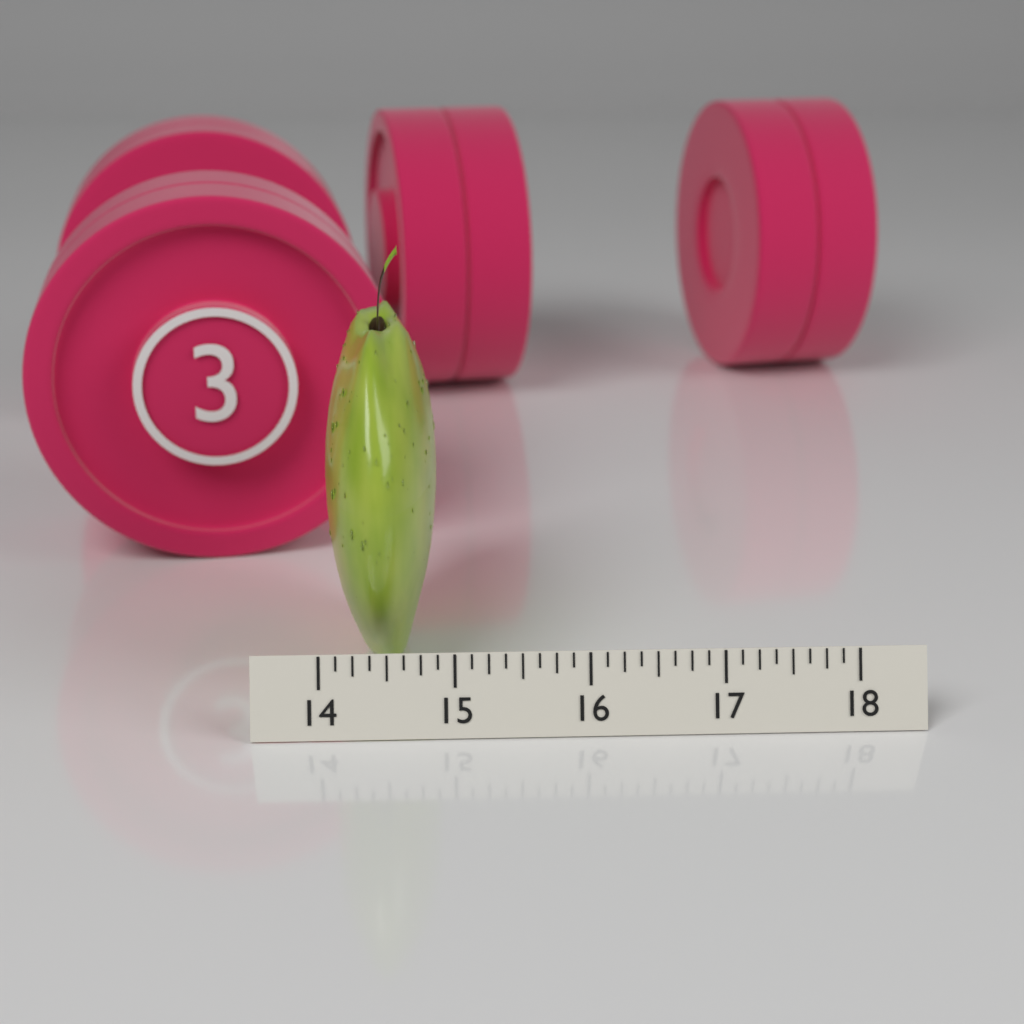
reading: 14.875 (no unit)
